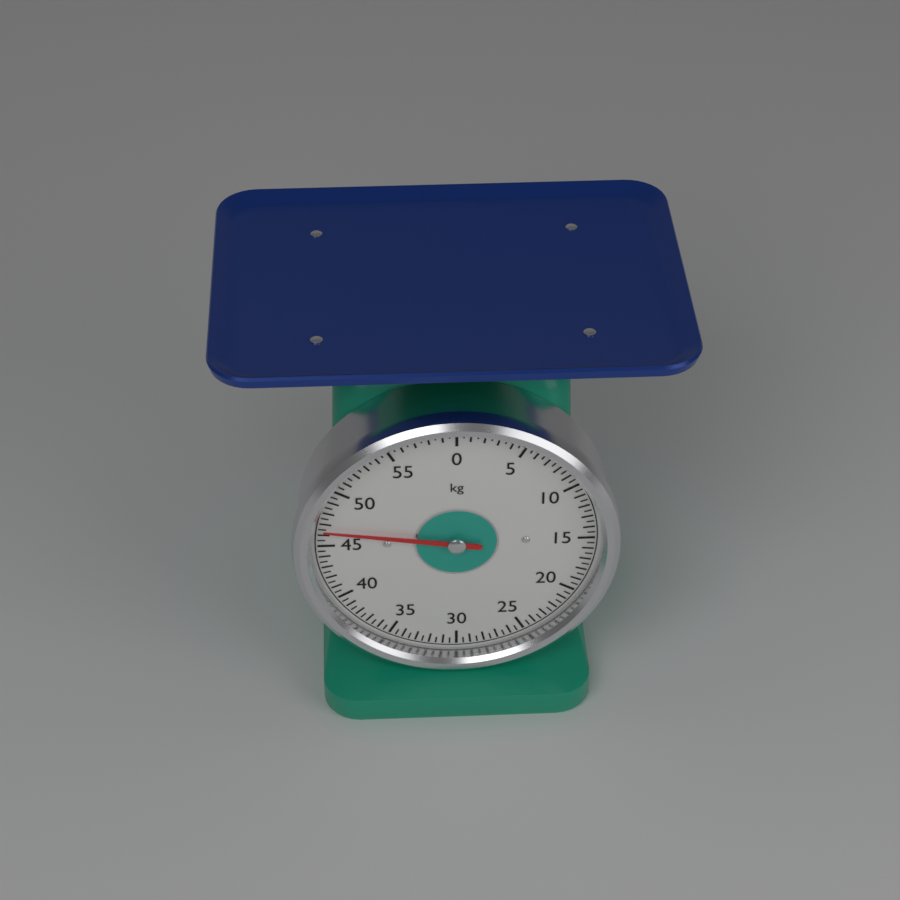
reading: 46.5 kg
